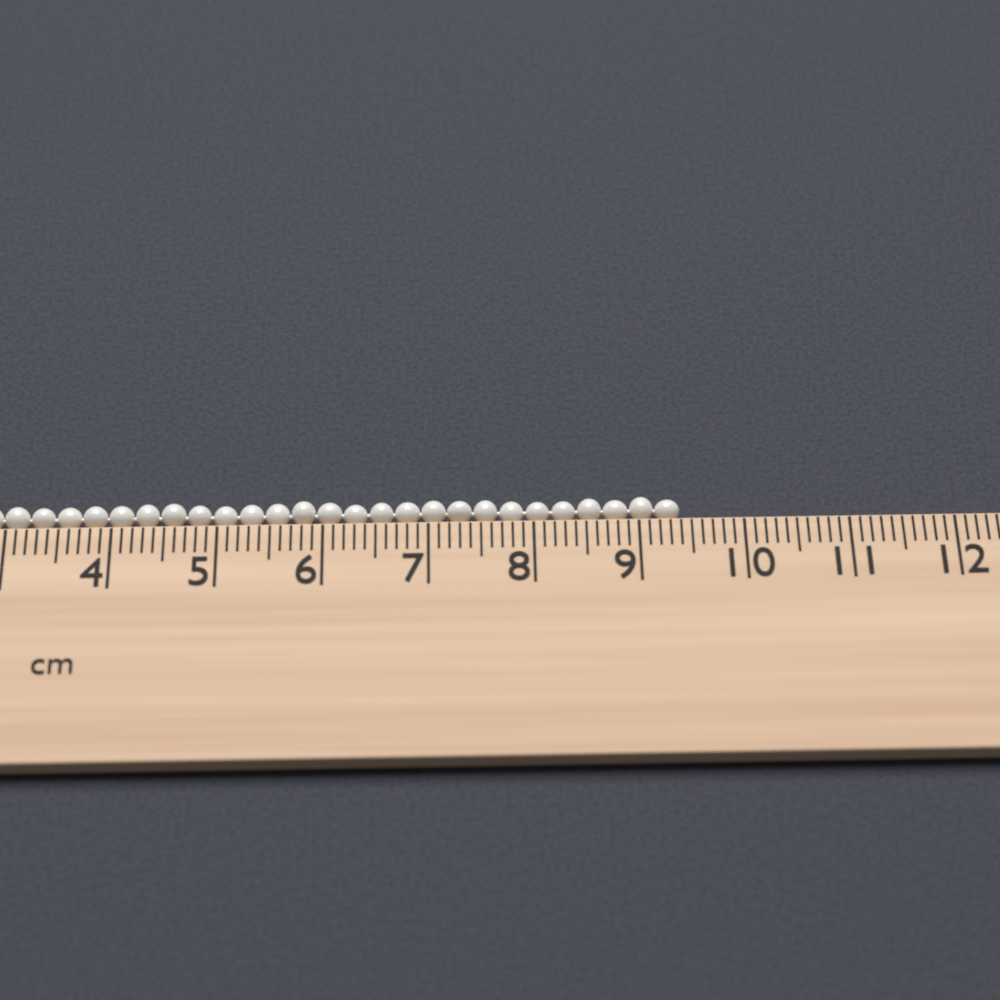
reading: 9.4 cm
